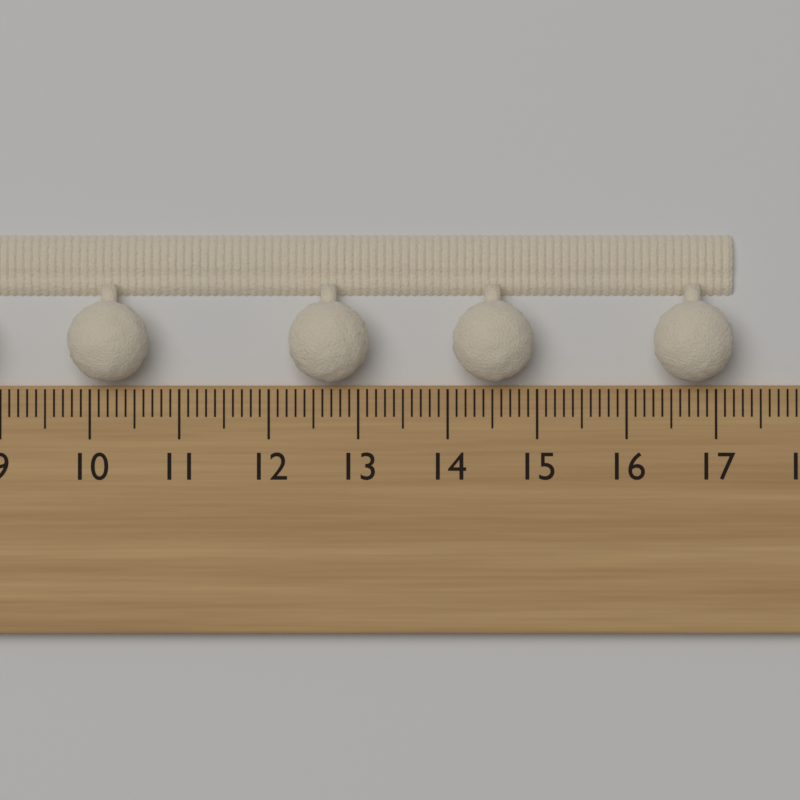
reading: 17.2 cm
